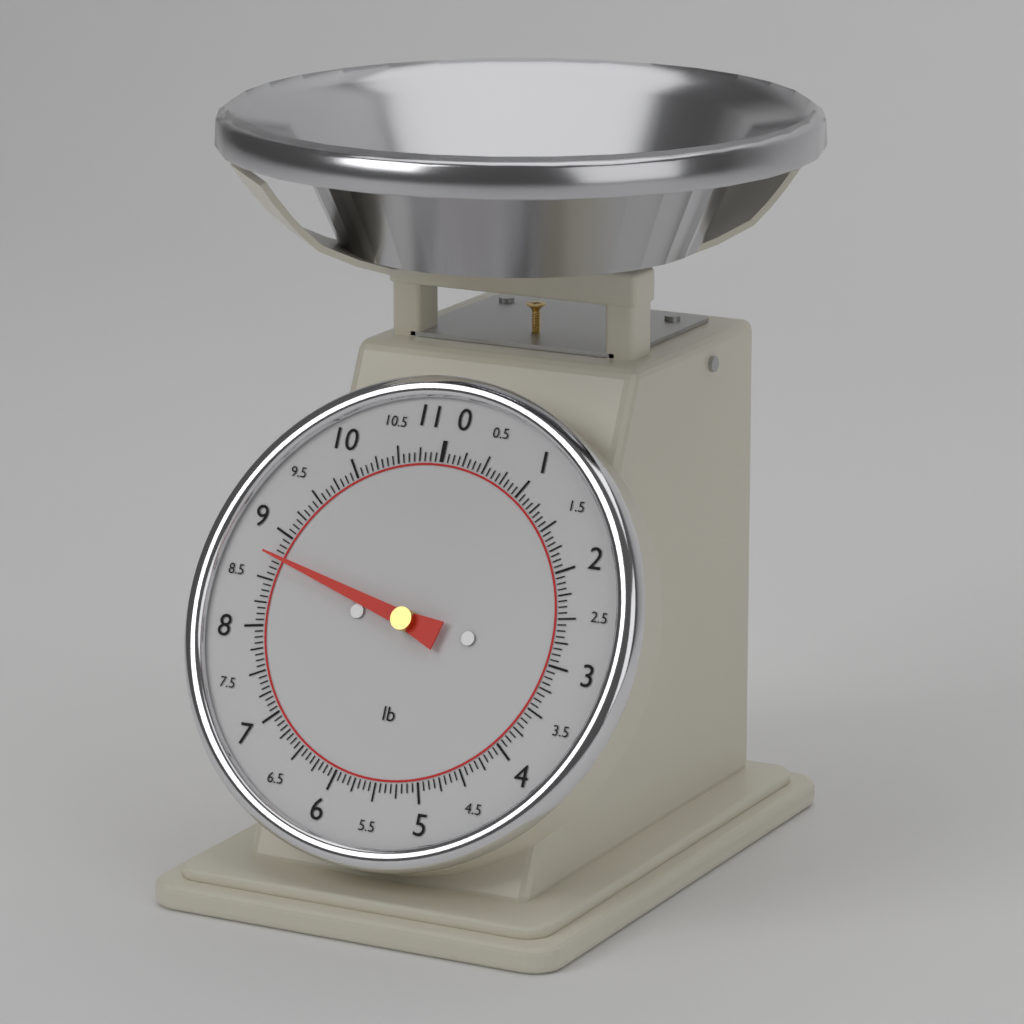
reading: 8.7500 lb
